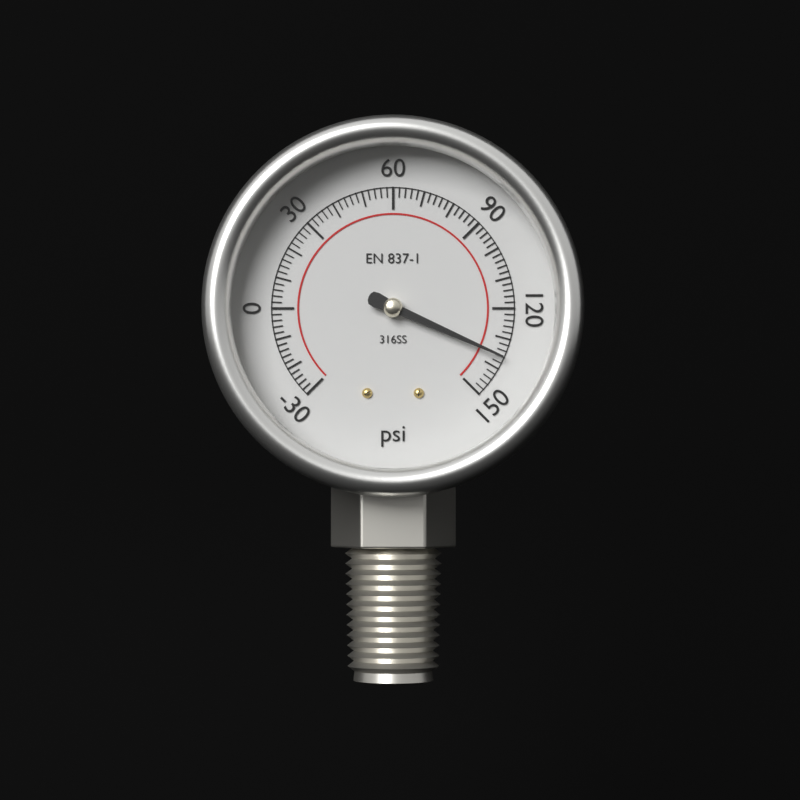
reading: 136 psi
